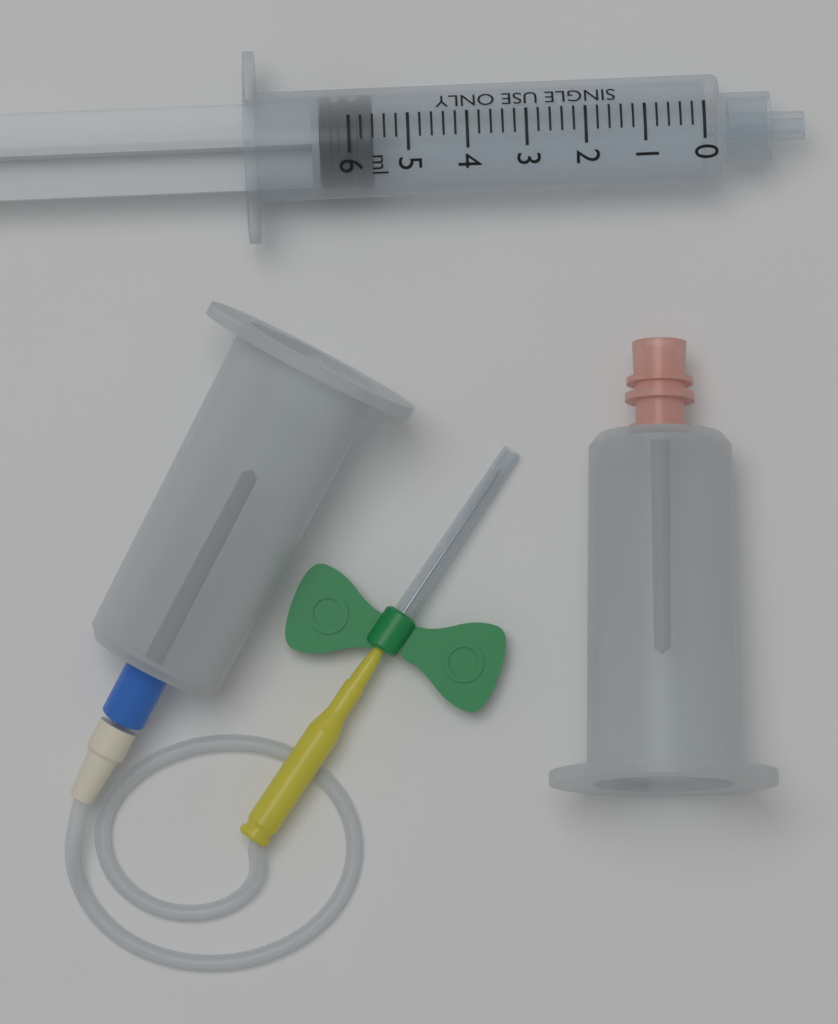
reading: 5.6 ml
